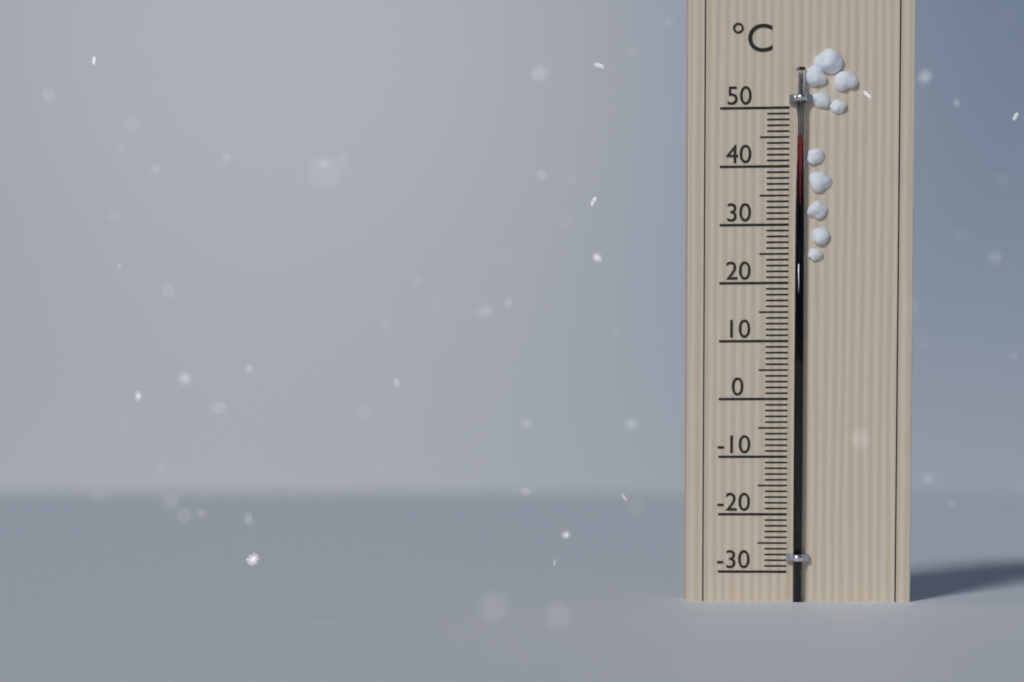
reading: 45 °C
